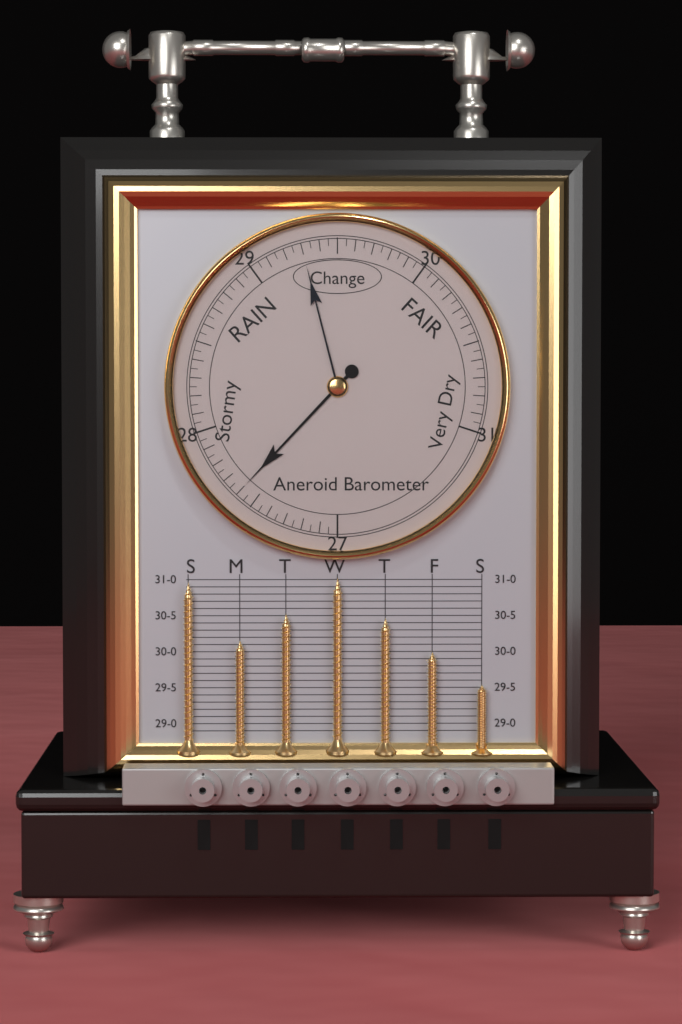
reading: 27.60 (no unit)
